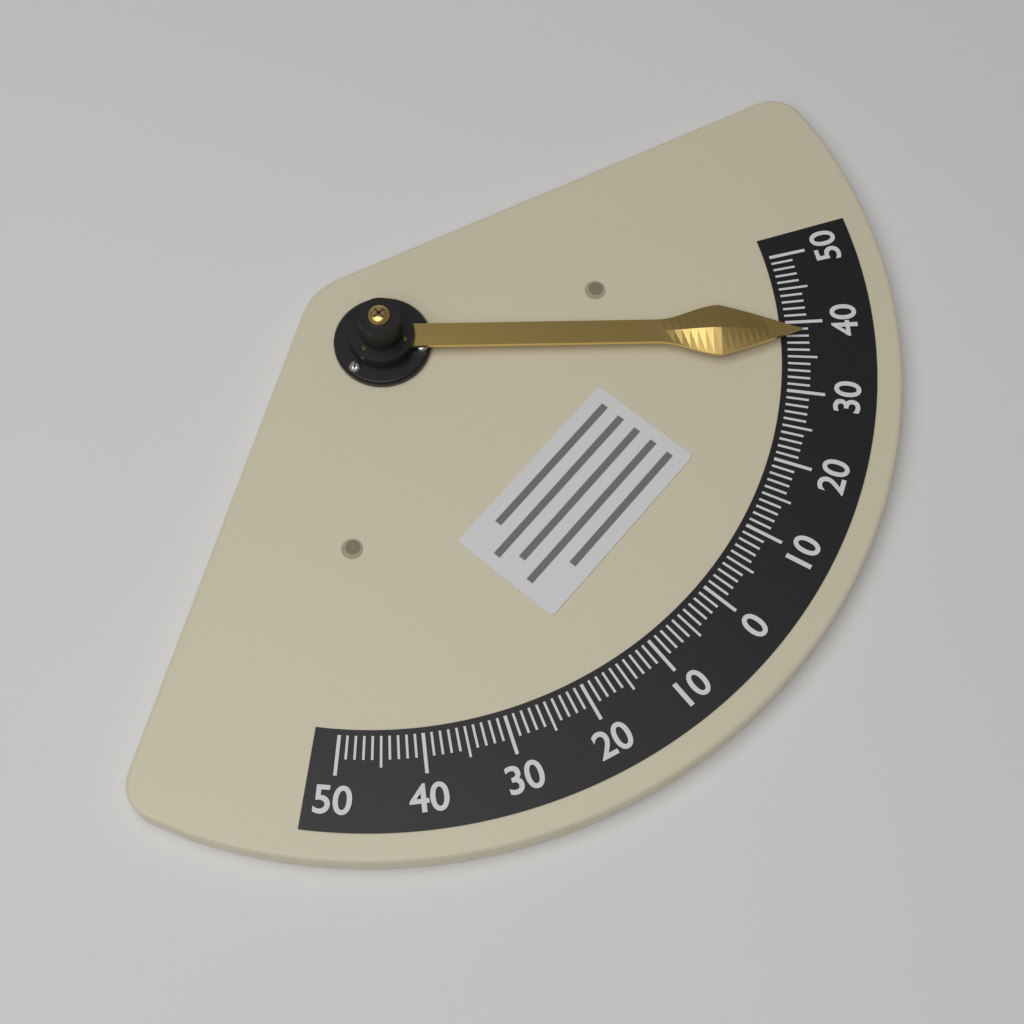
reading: 38 (no unit)
